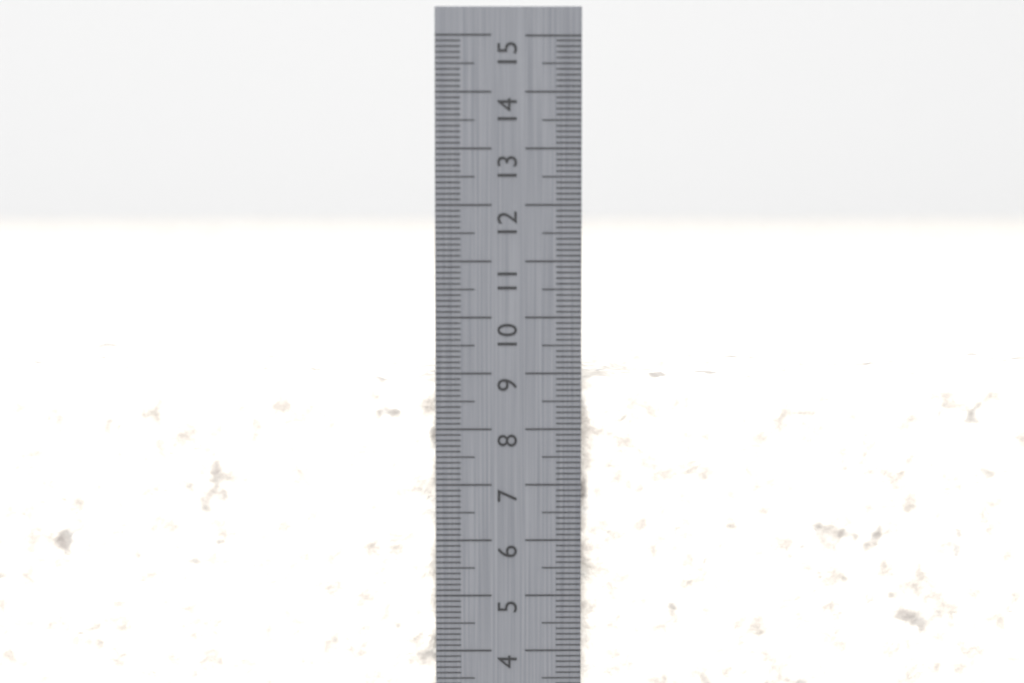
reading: 8.9 cm
